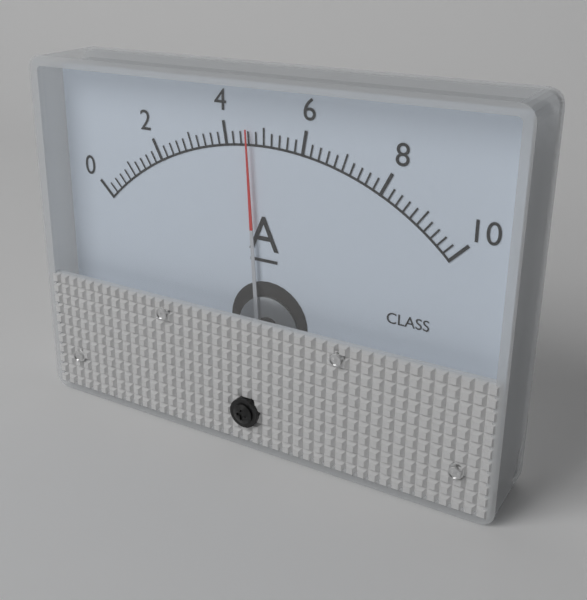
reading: 4.6 A
